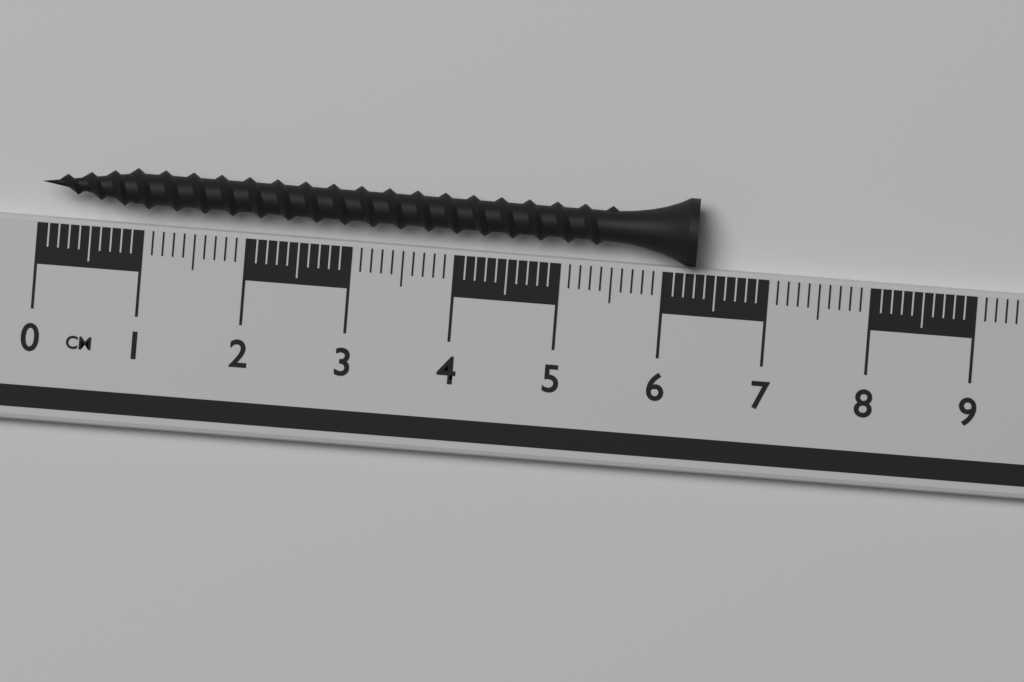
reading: 6.3 cm
